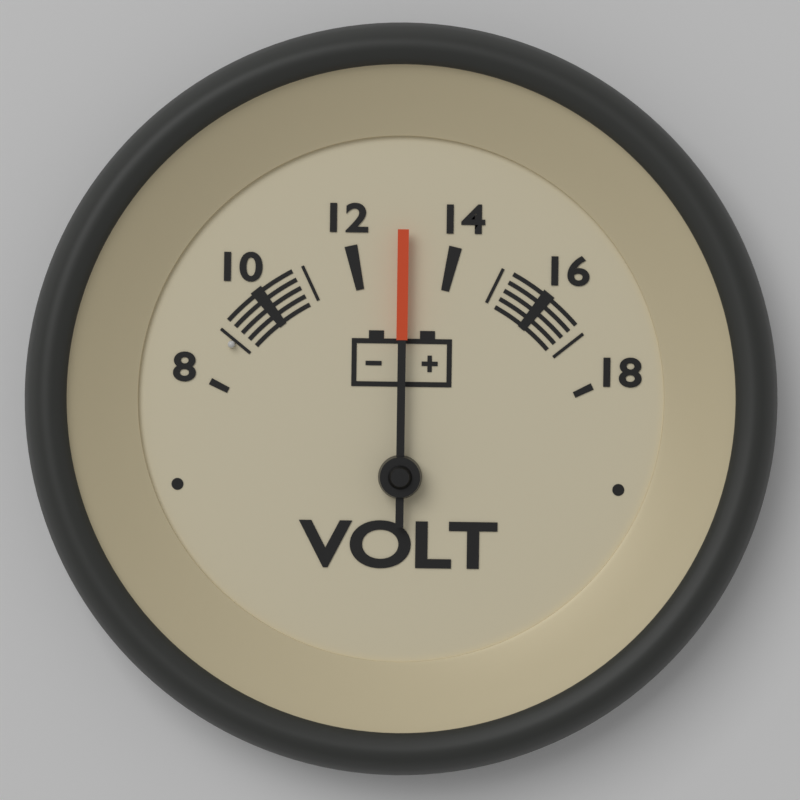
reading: 13 V
